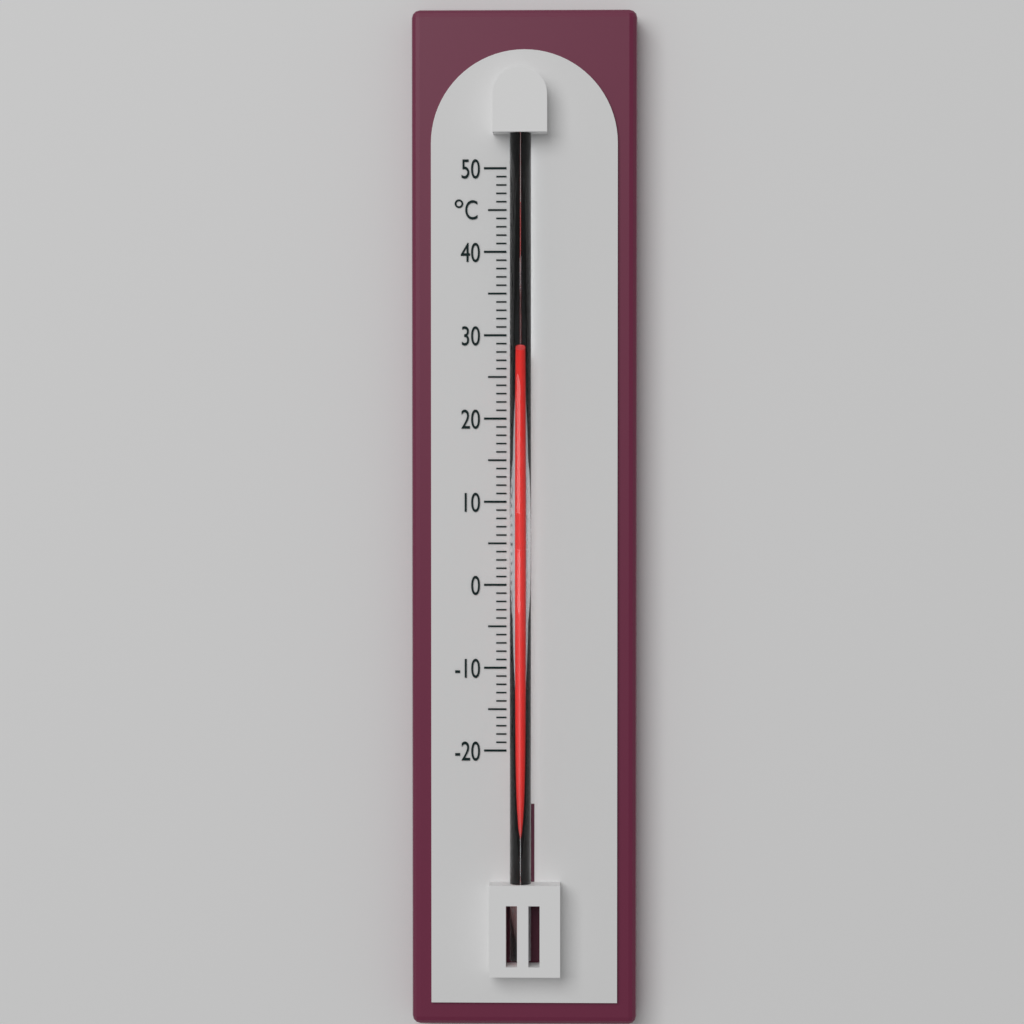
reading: 28 °C
